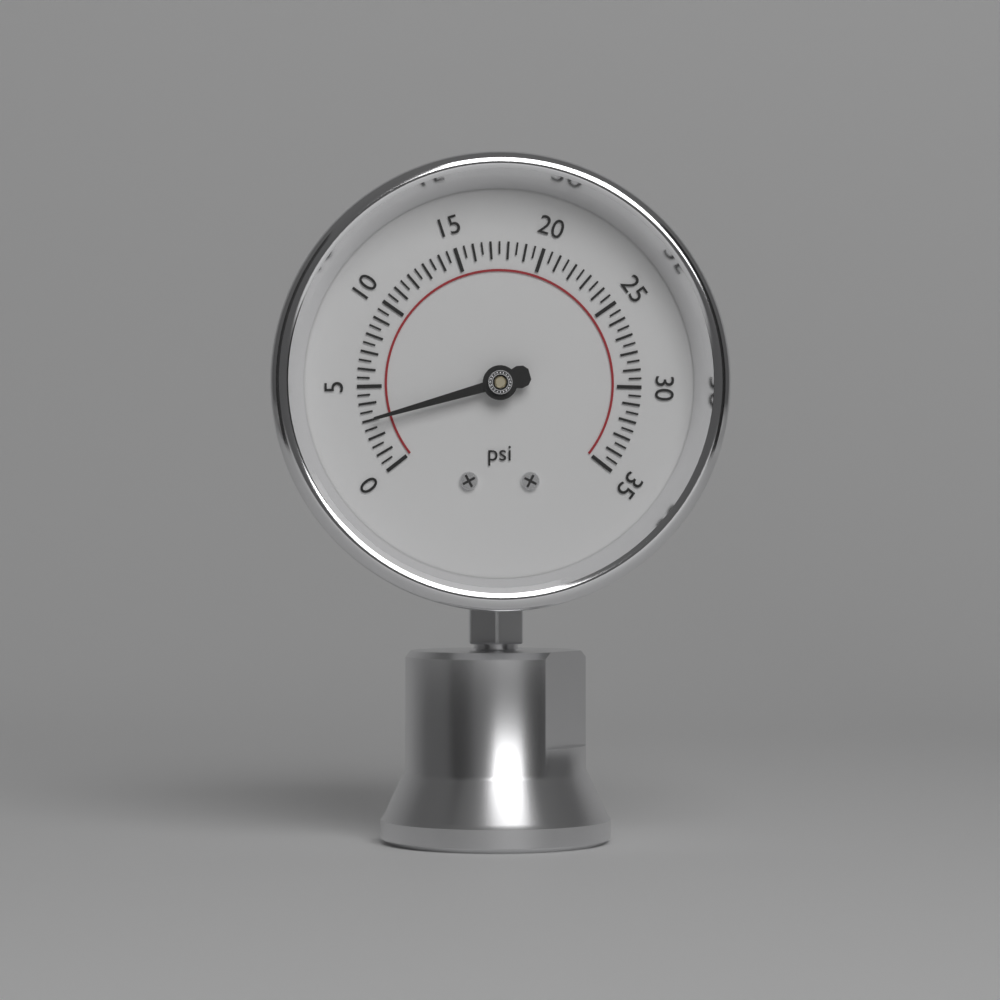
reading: 3.0 psi
